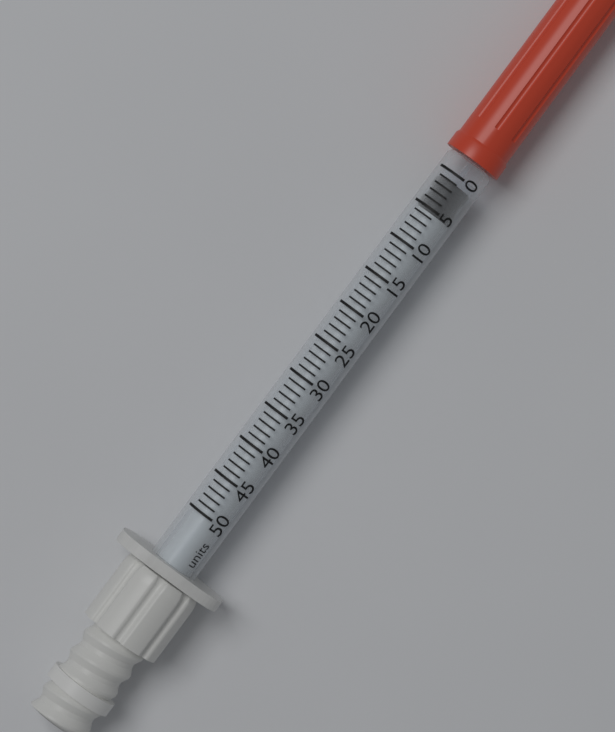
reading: 1 units
